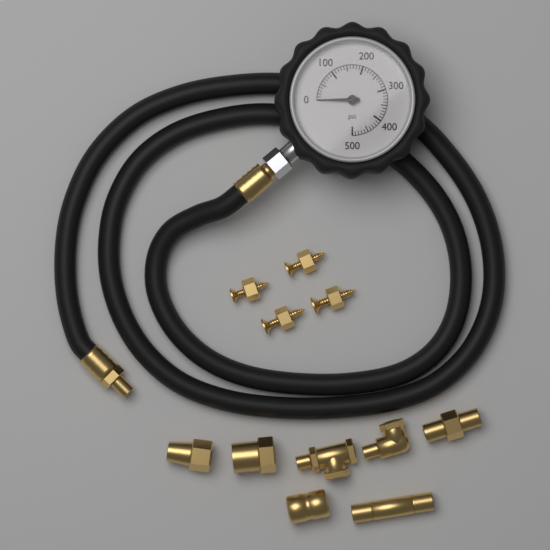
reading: 0 psi
